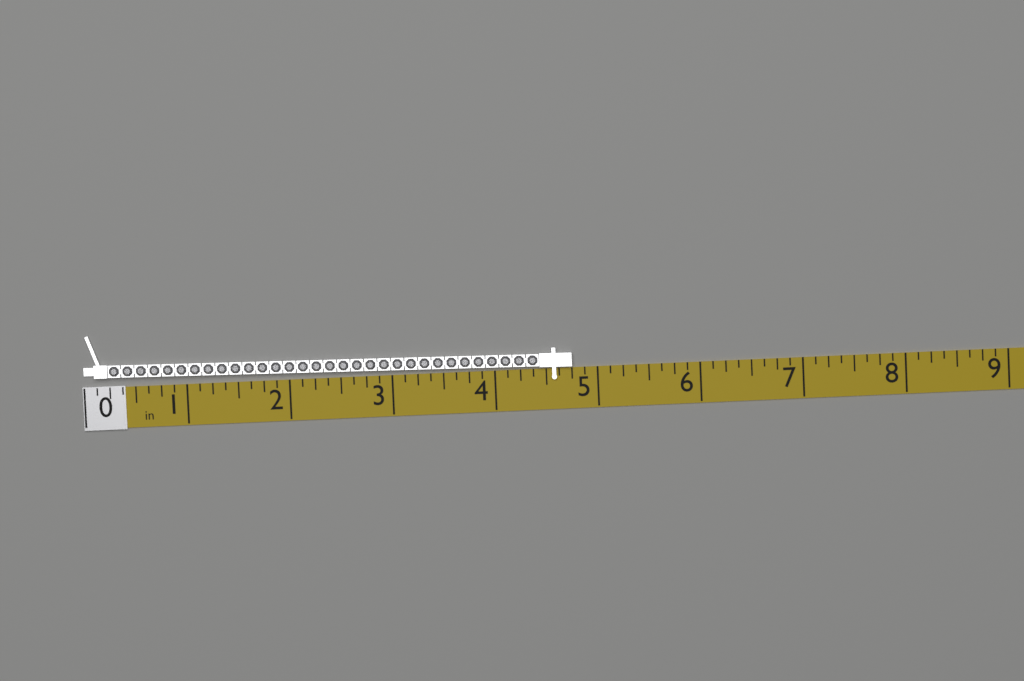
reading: 4.750 in
